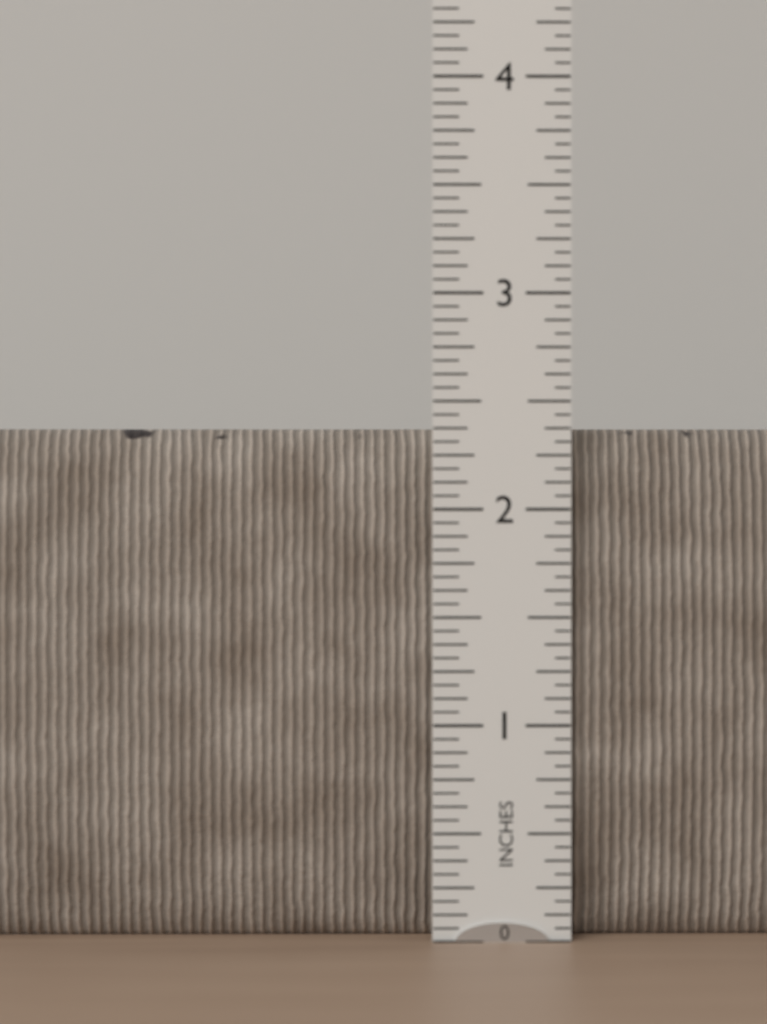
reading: 2.3750 in
